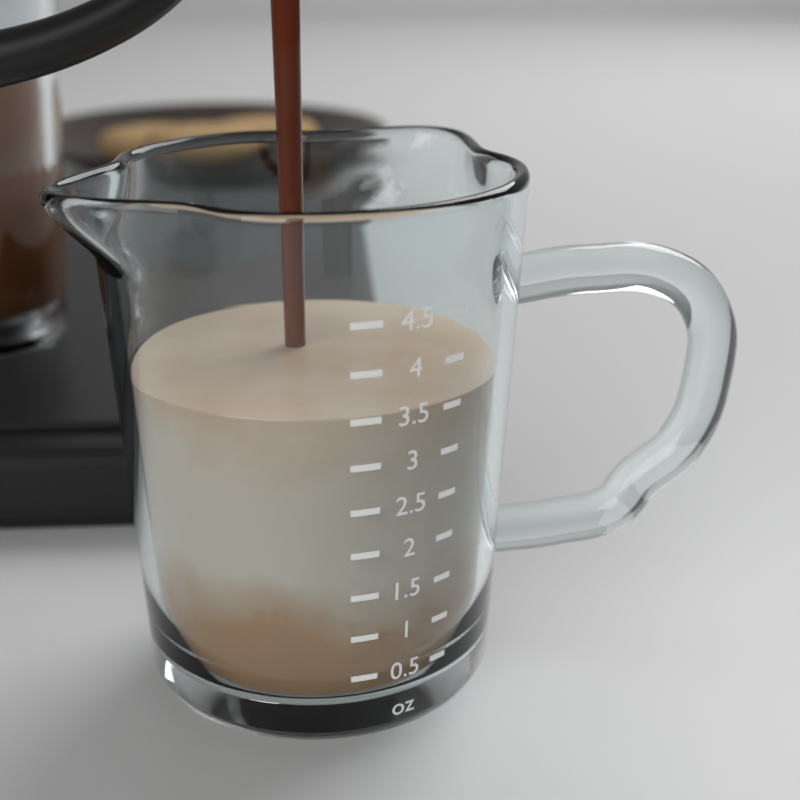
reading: 3.5 oz
